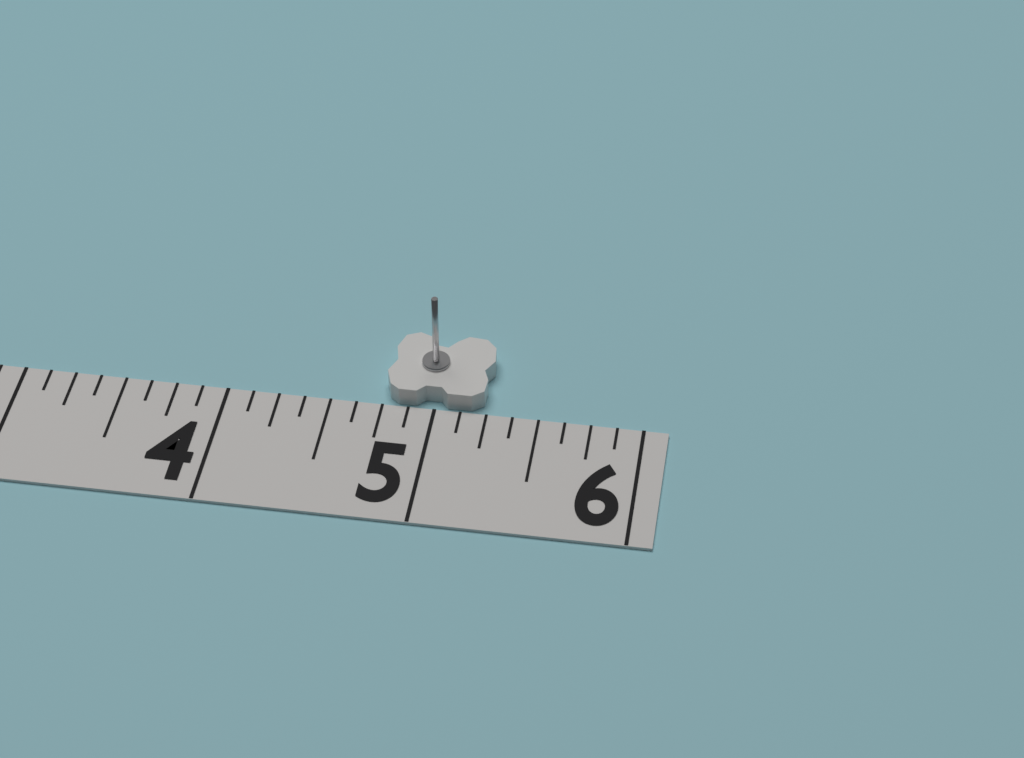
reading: 5.250 in
